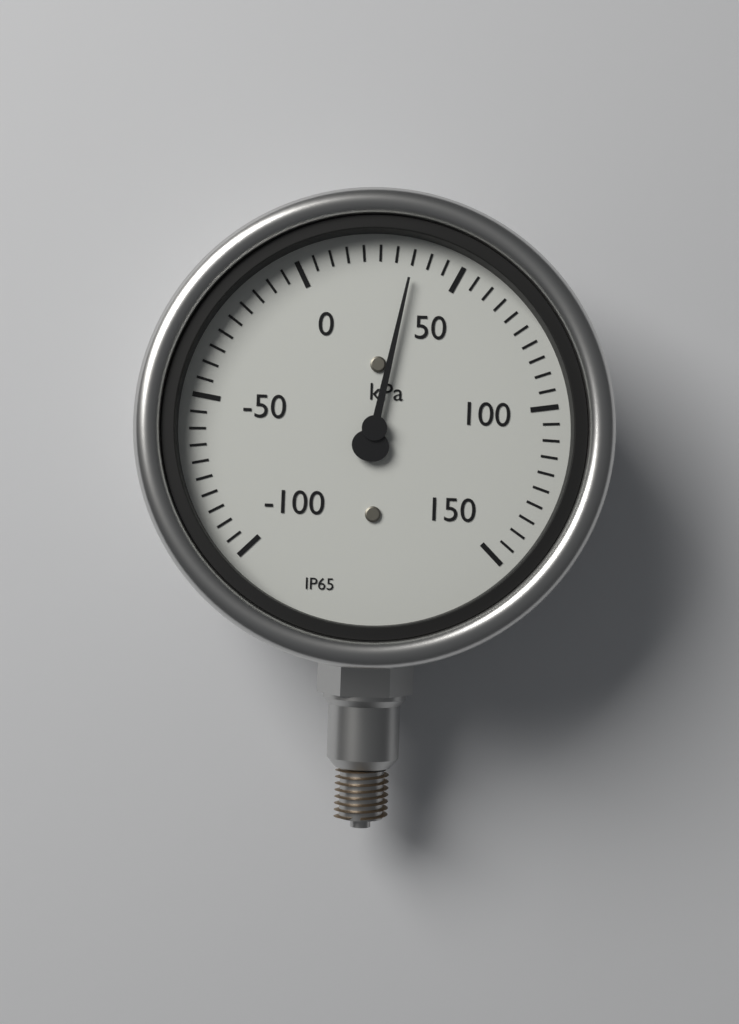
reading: 35 kPa
